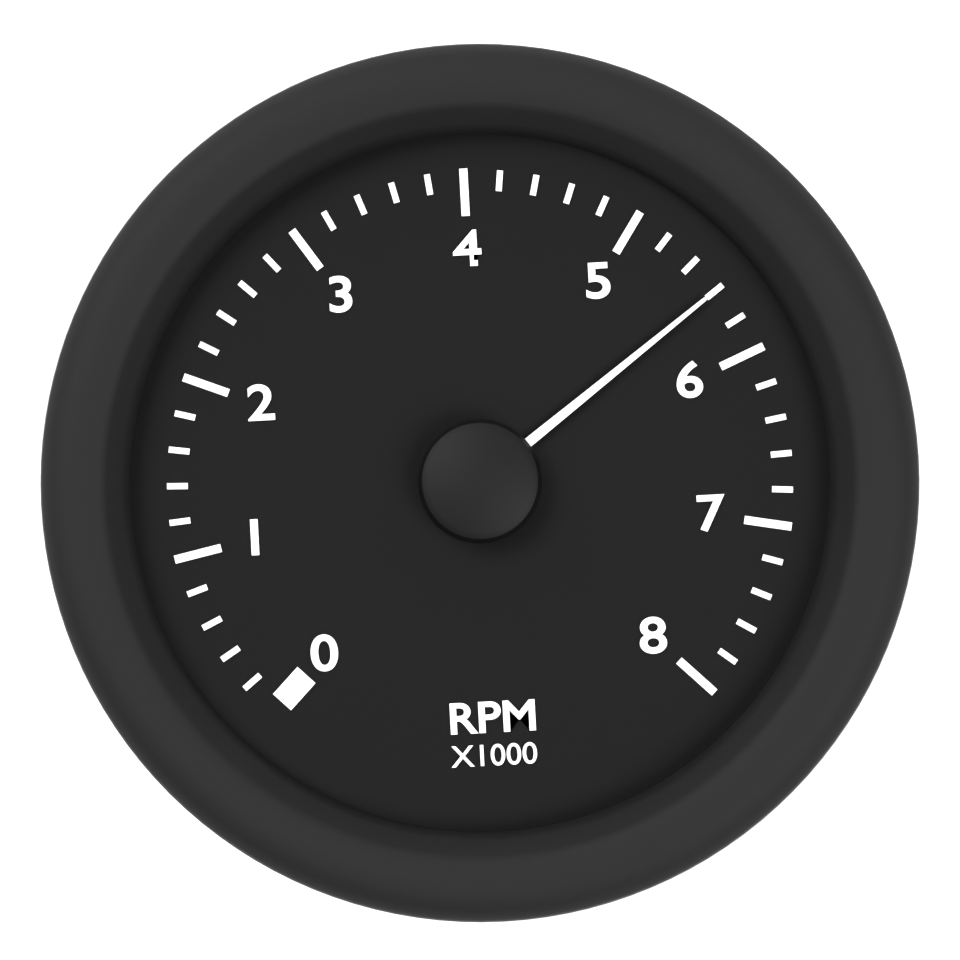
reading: 5.6 RPM x1000
